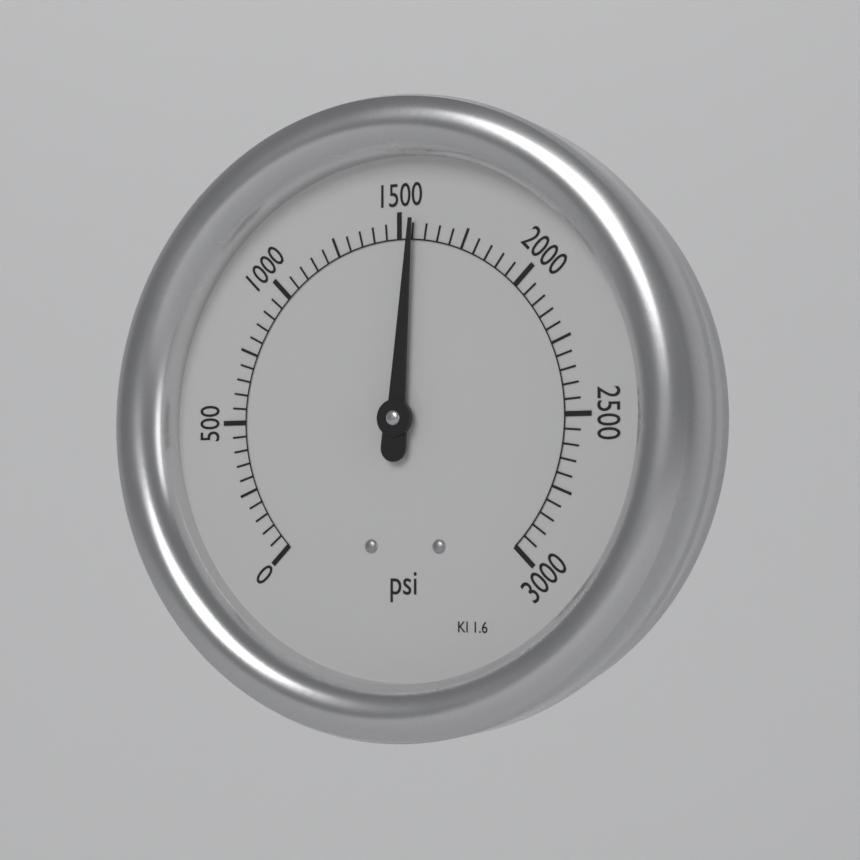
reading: 1550 psi
